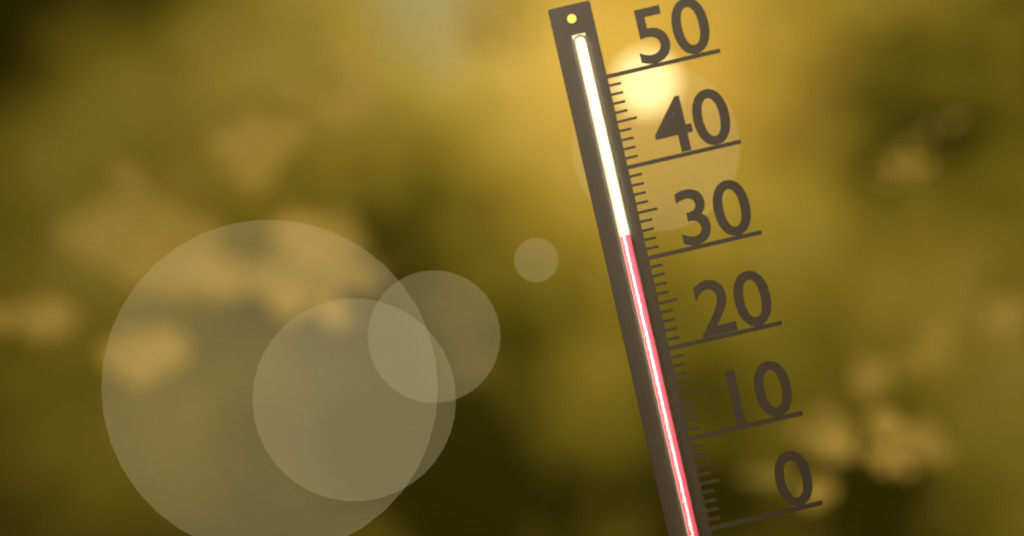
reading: 33 (no unit)
